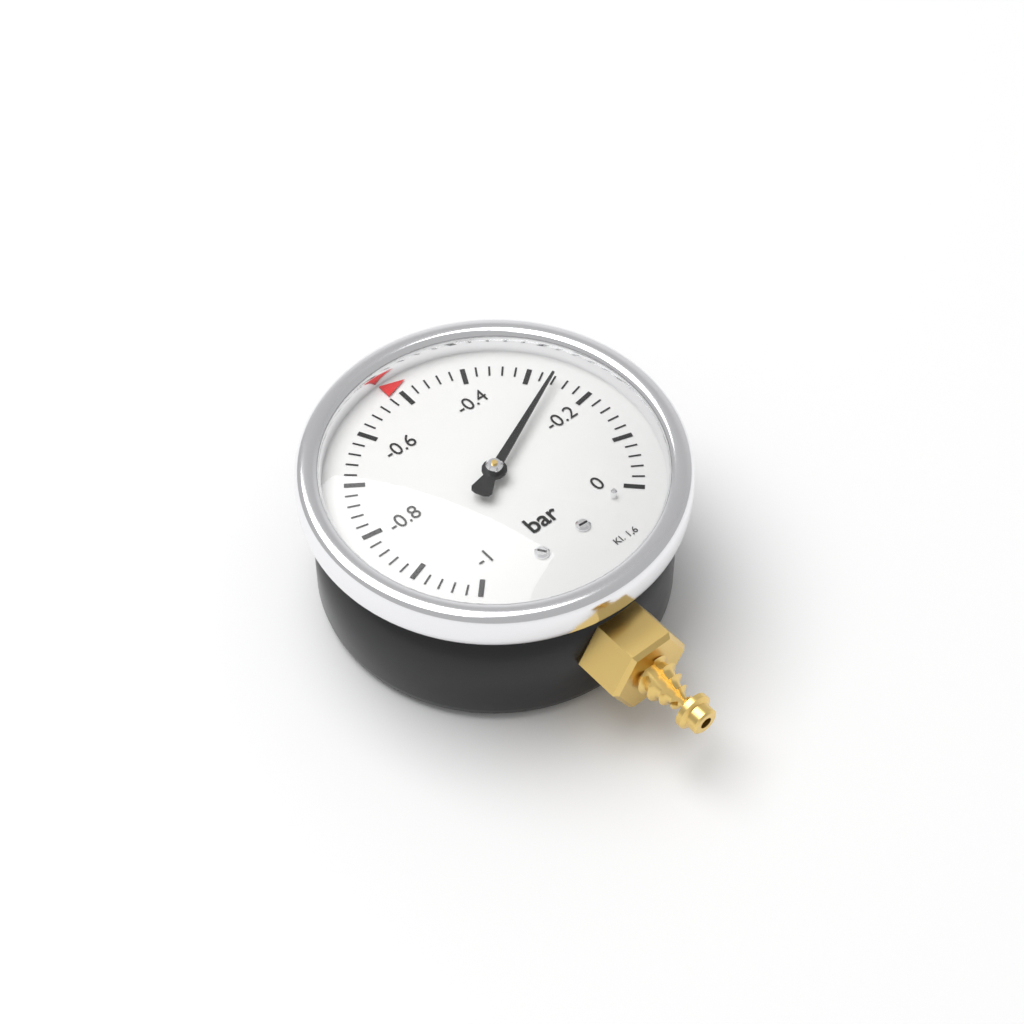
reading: -0.26 bar
